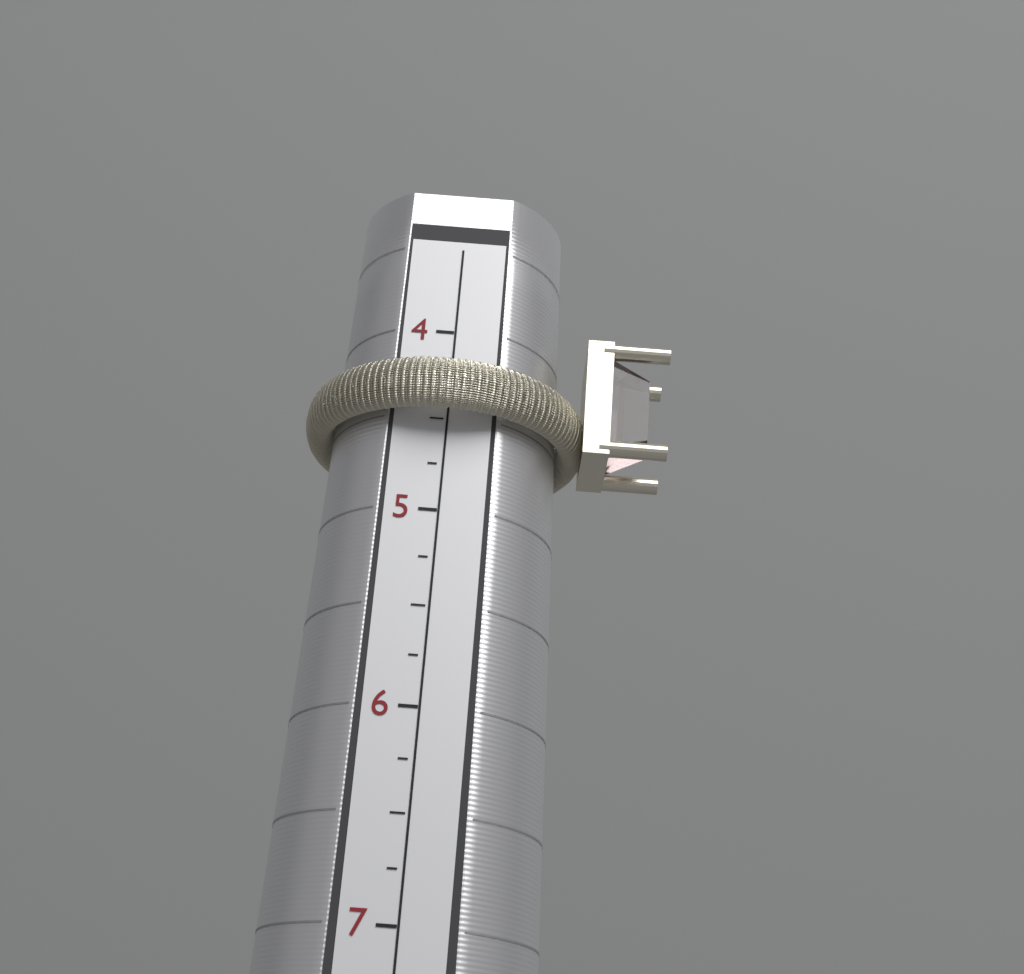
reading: 4.50 (no unit)
